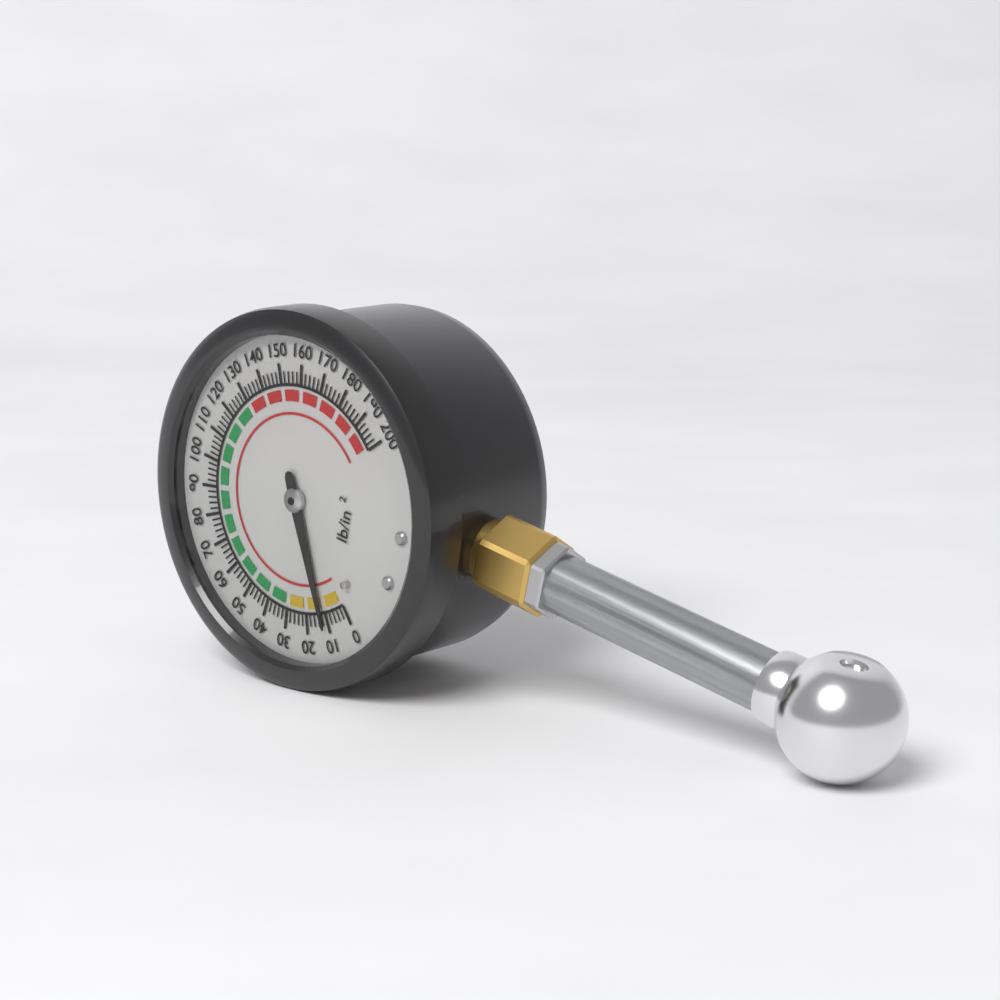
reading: 12 psi
